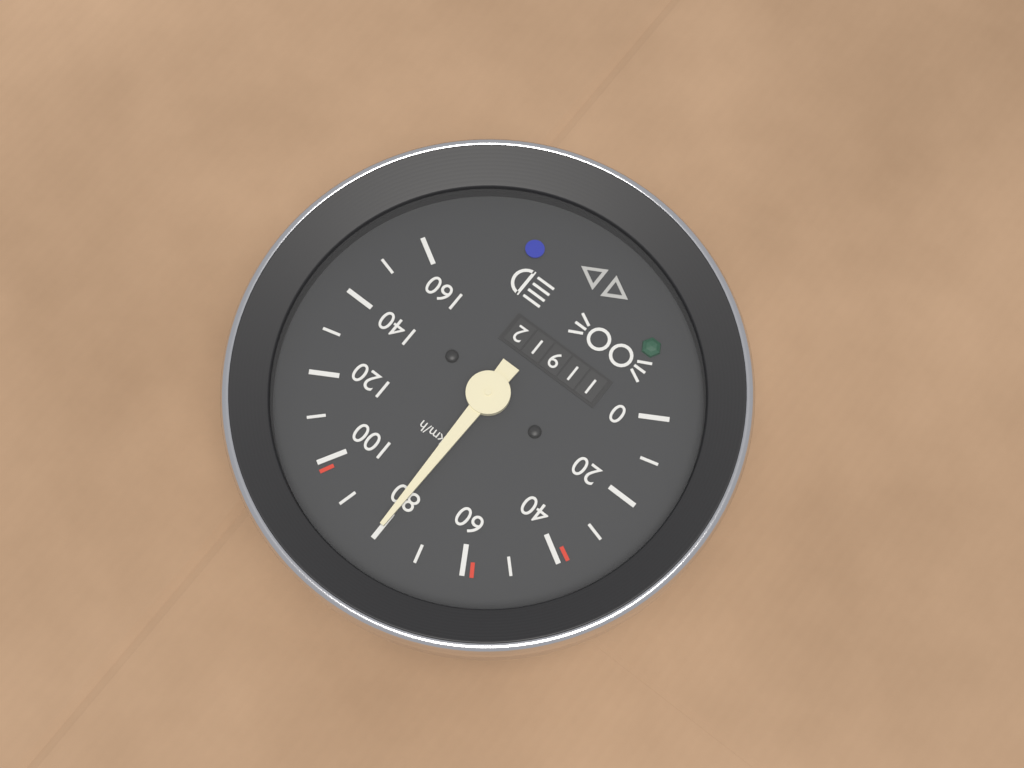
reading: 80 km/h
